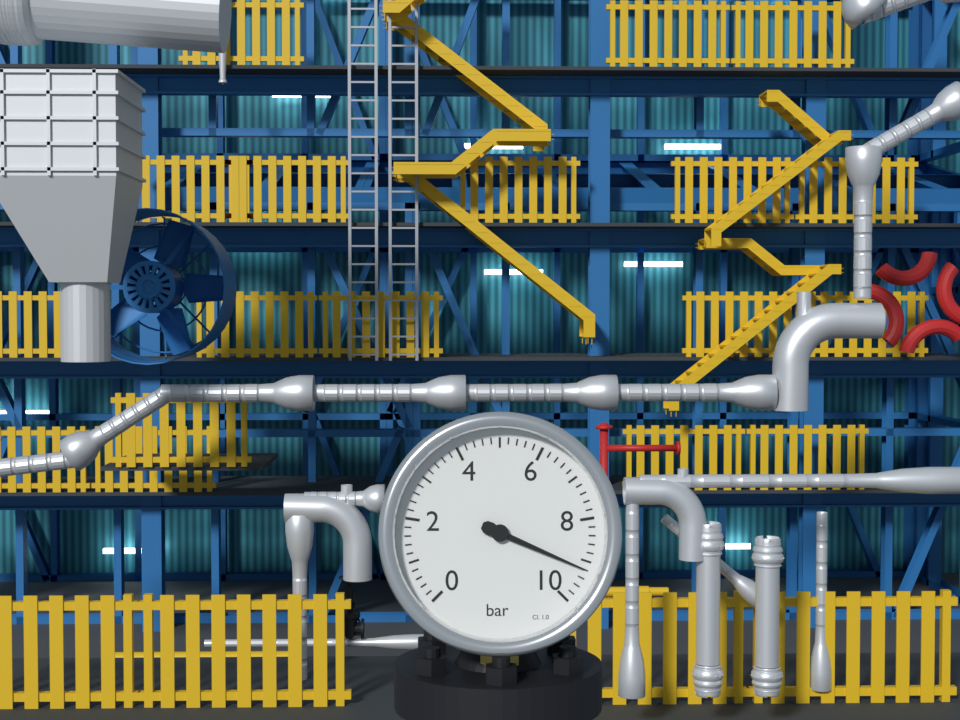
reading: 9.2 bar
